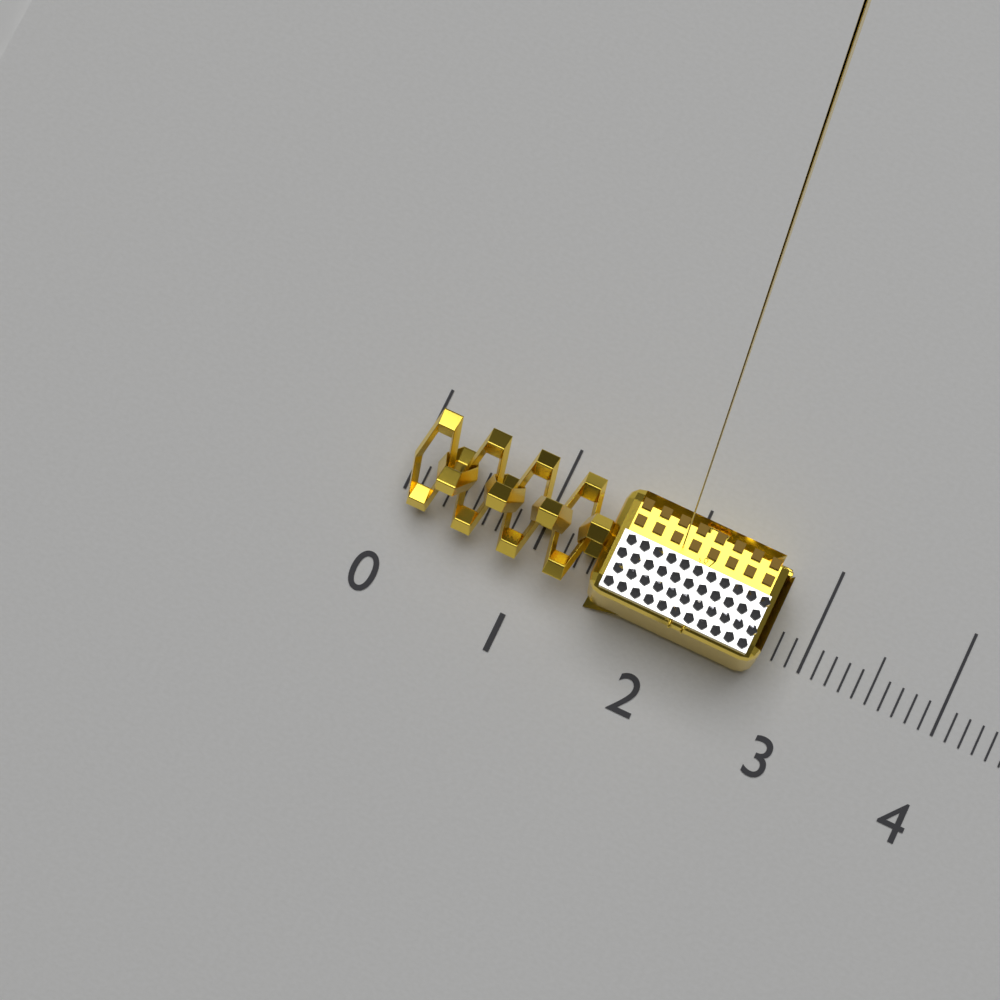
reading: 2.7 (no unit)
